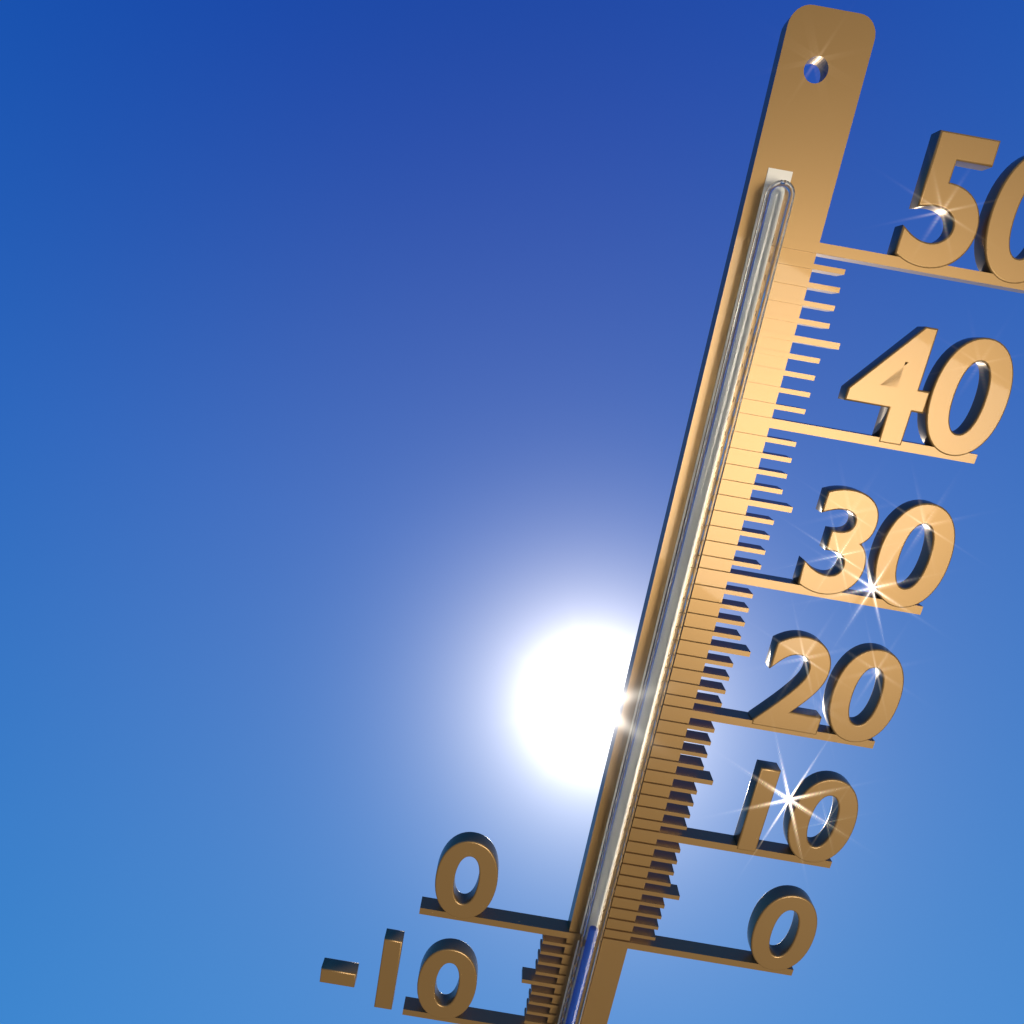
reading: 2 °C
